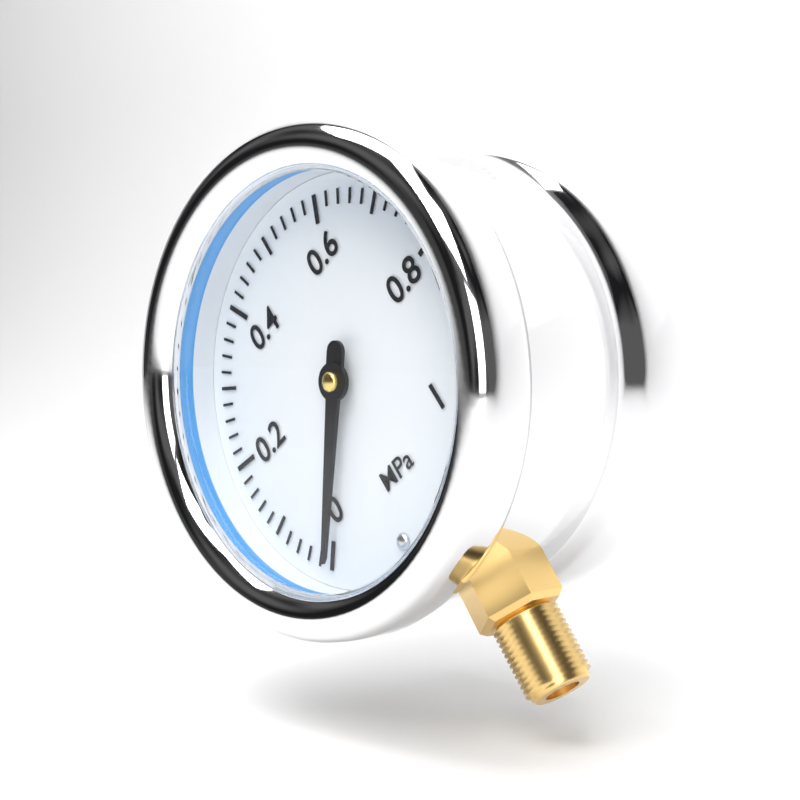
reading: 0.00 MPa
